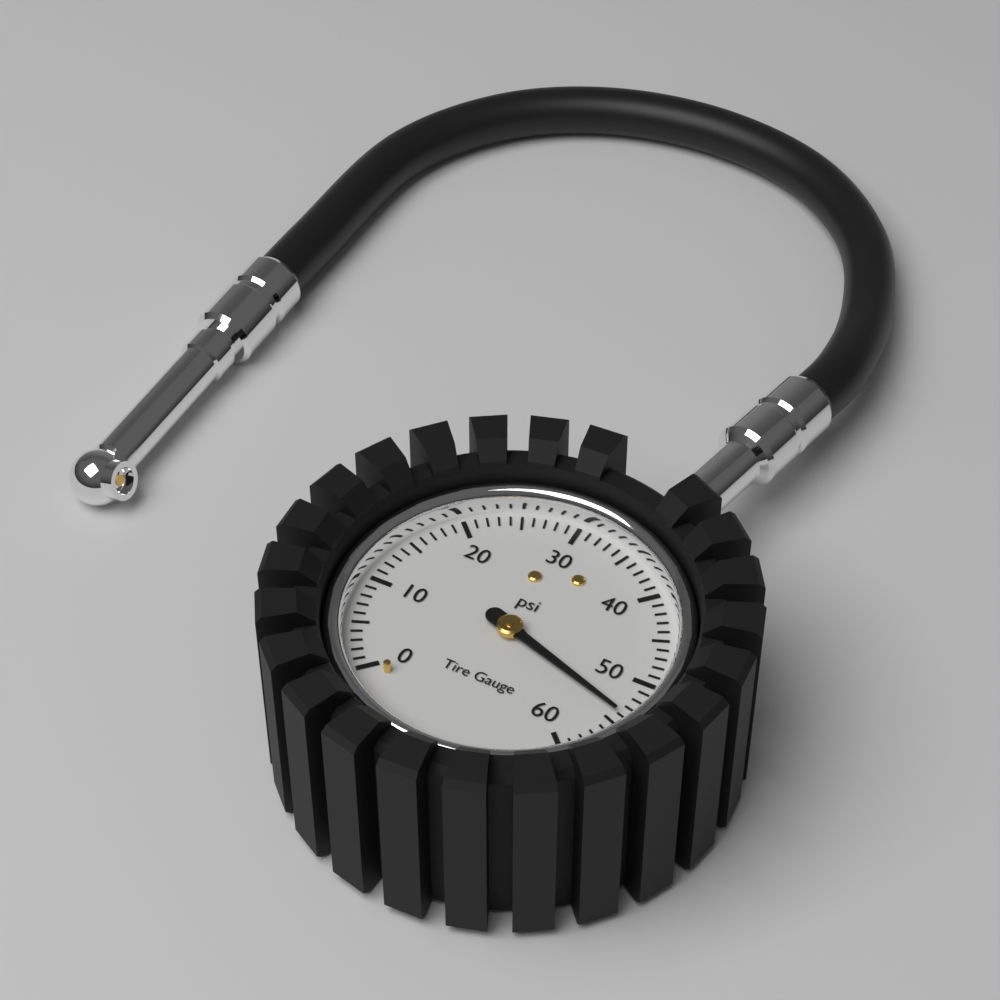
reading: 54 psi
